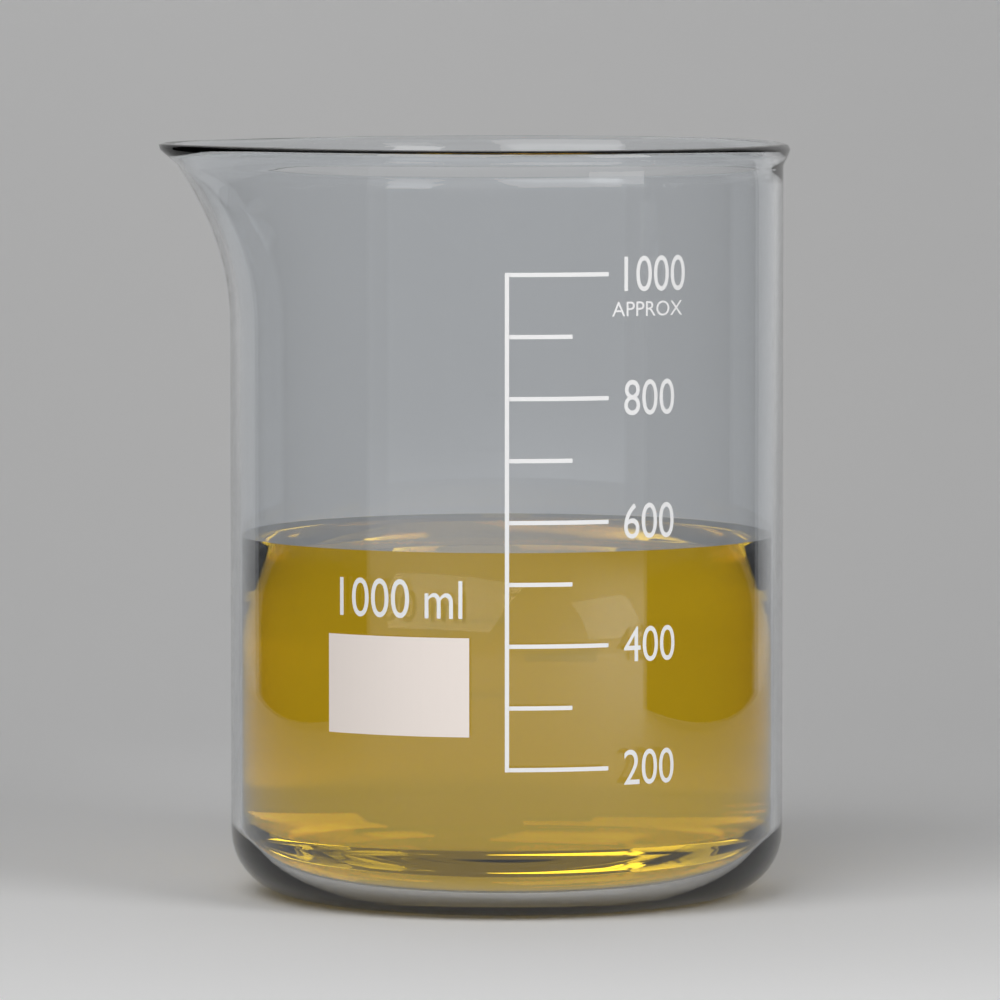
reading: 550 ml
